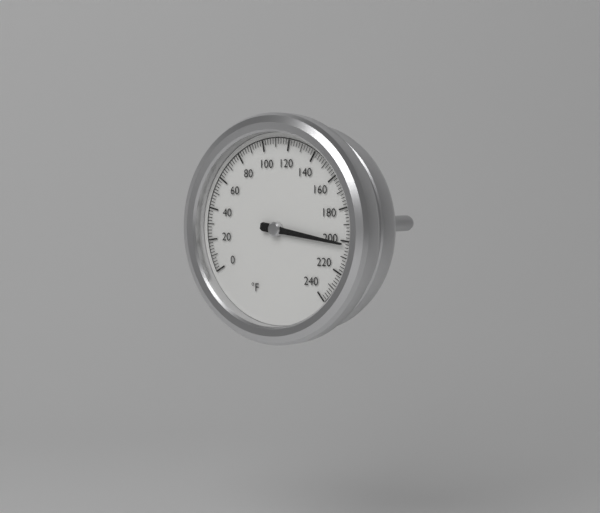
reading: 202 °F
